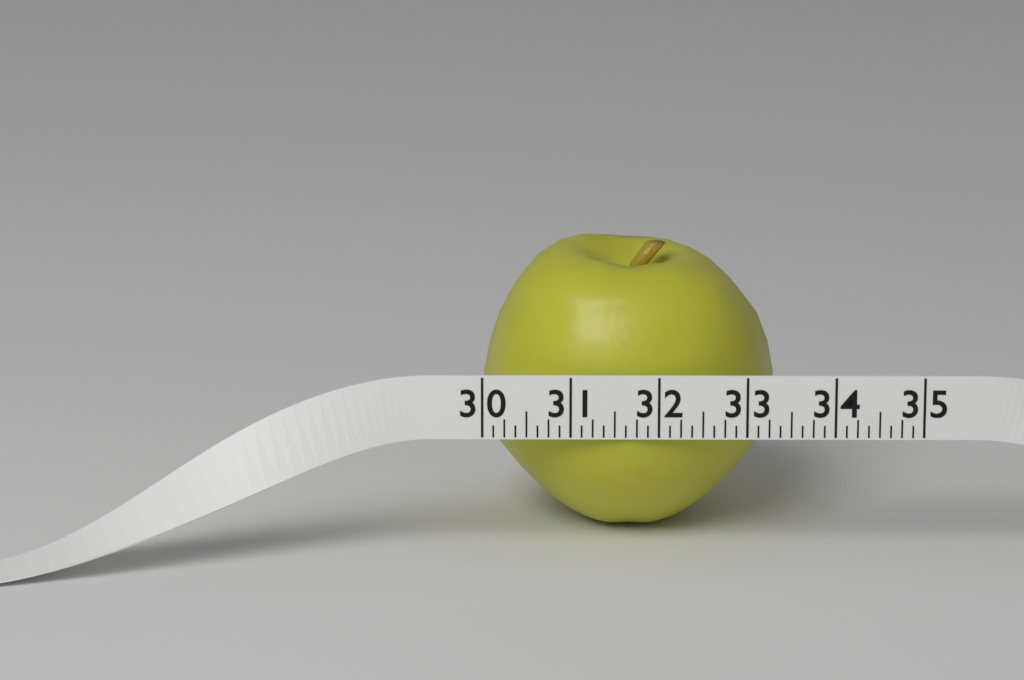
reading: 33.375 (no unit)
